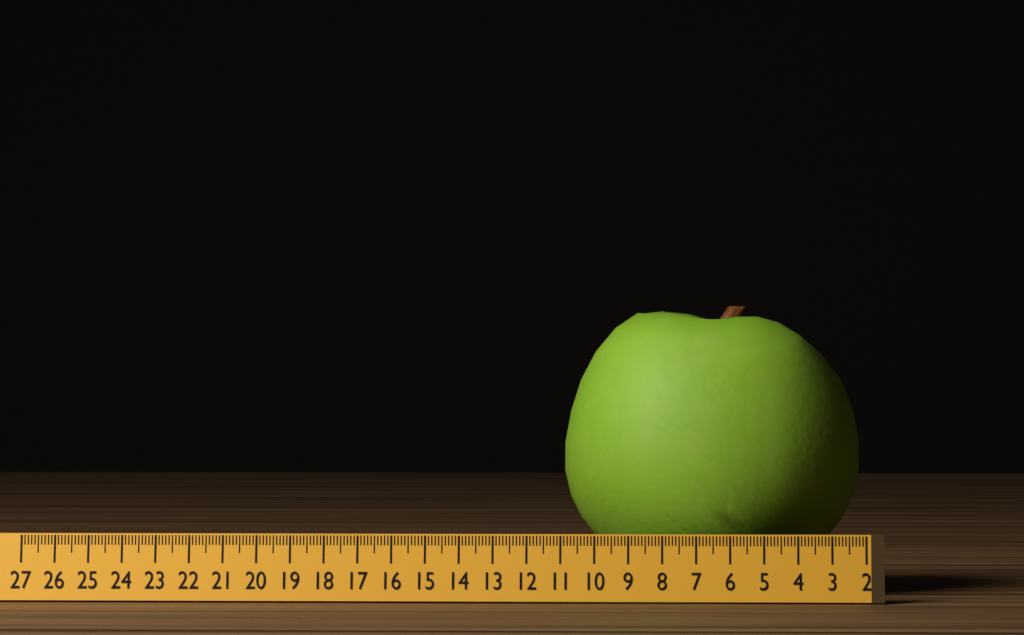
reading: 11.0 (no unit)
